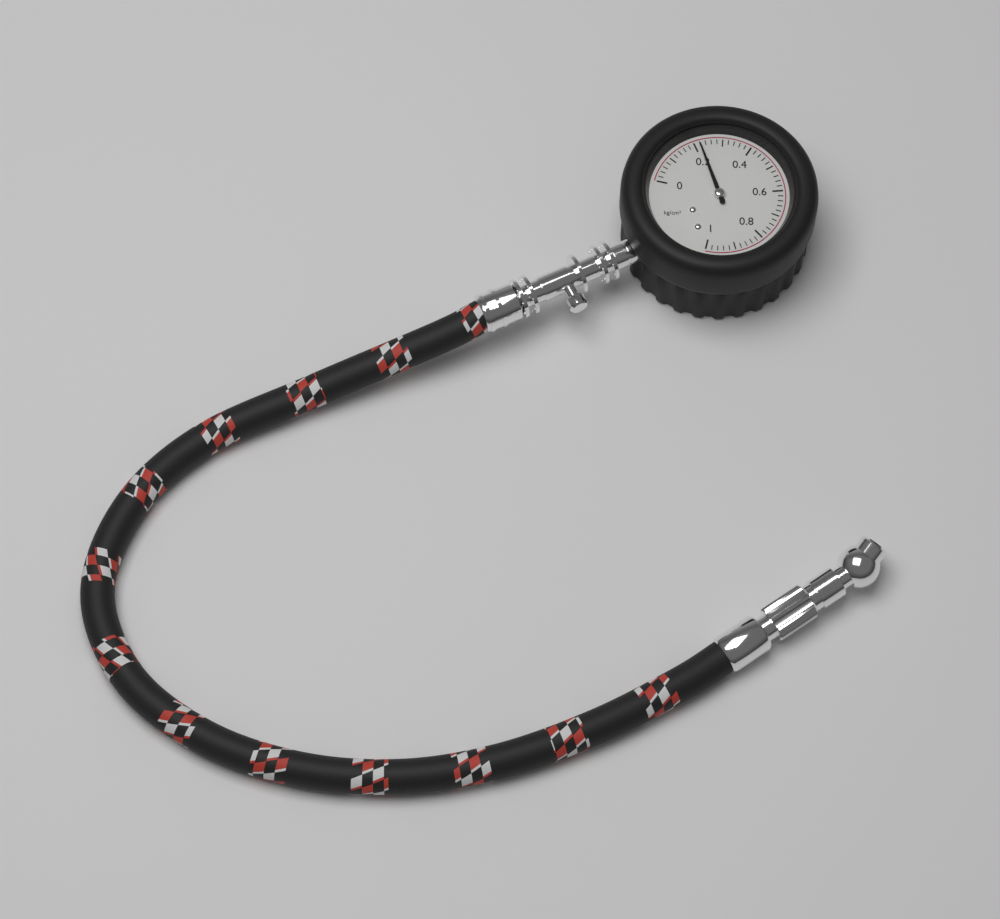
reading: 0.22 kg/cm²
